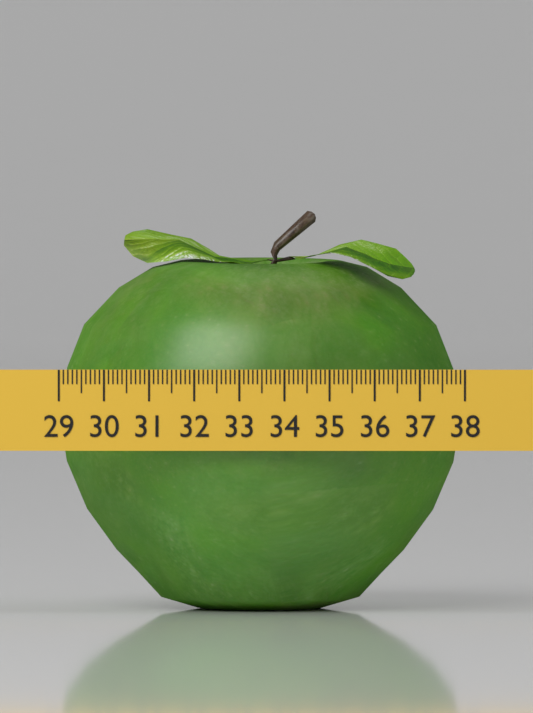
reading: 37.9 (no unit)
